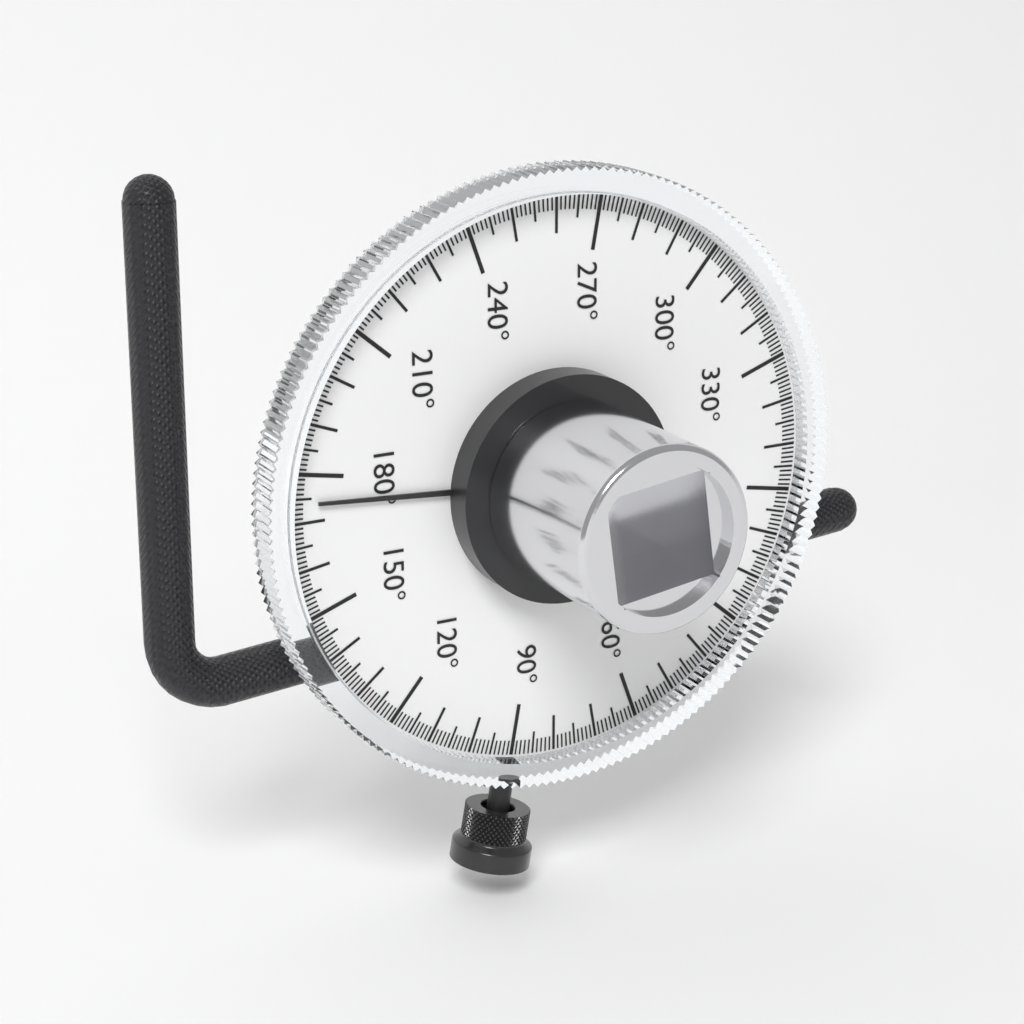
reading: 174 °
